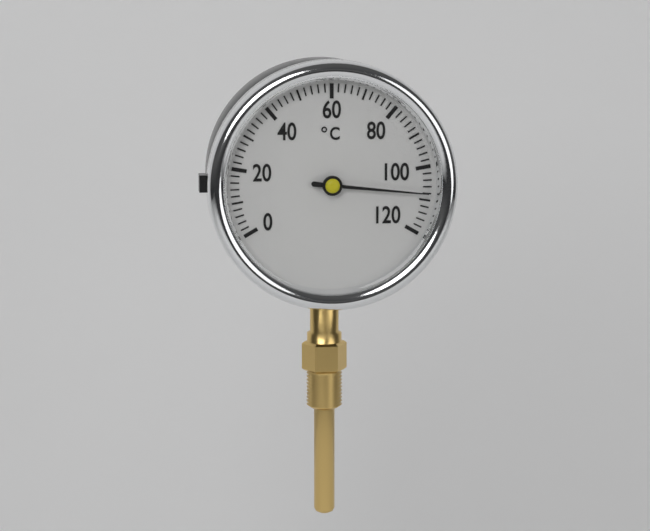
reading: 108 °C
